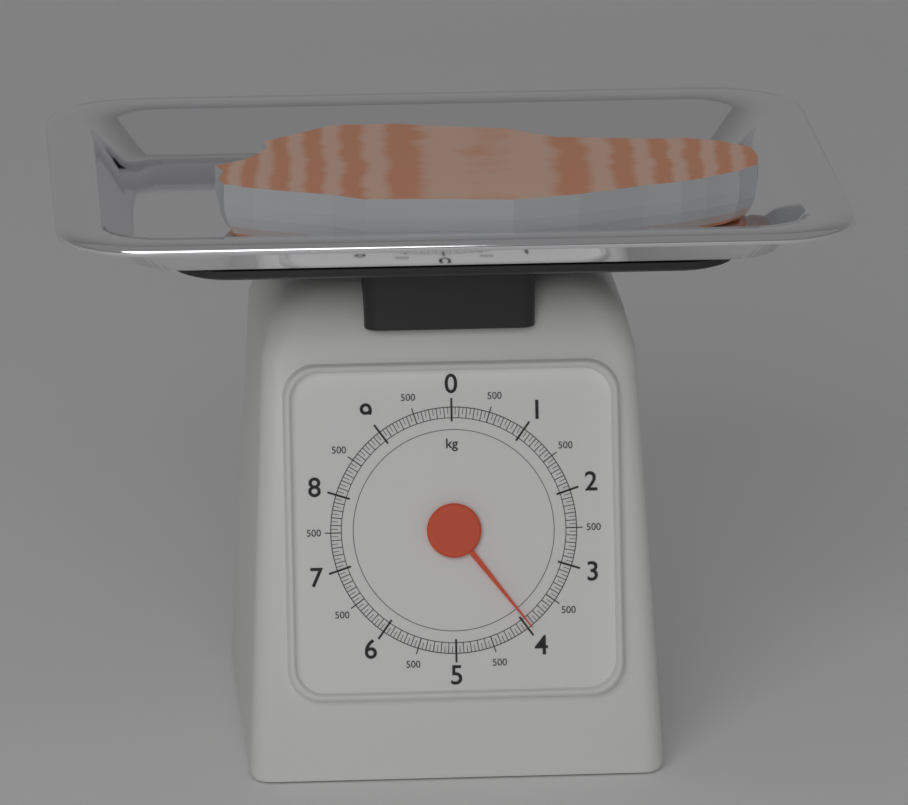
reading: 3.95 kg
